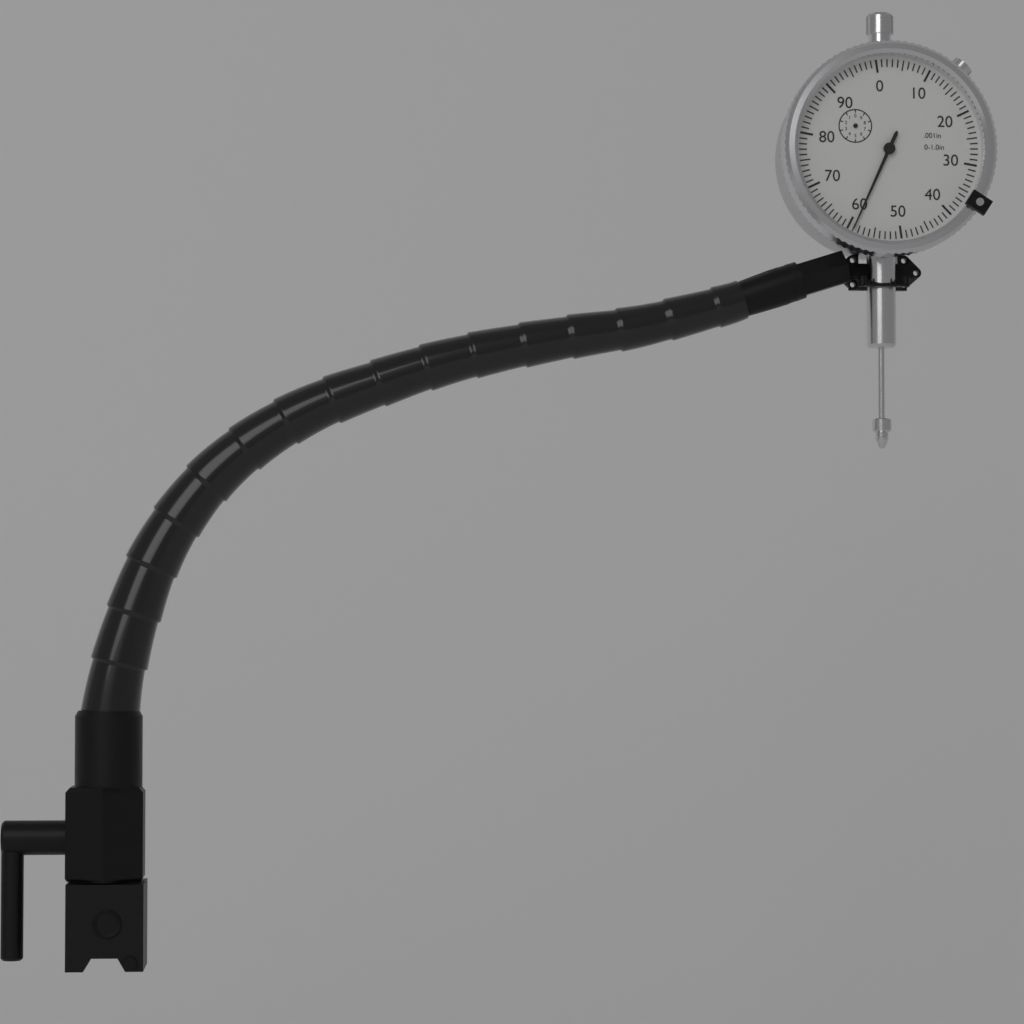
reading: 0.059 in
